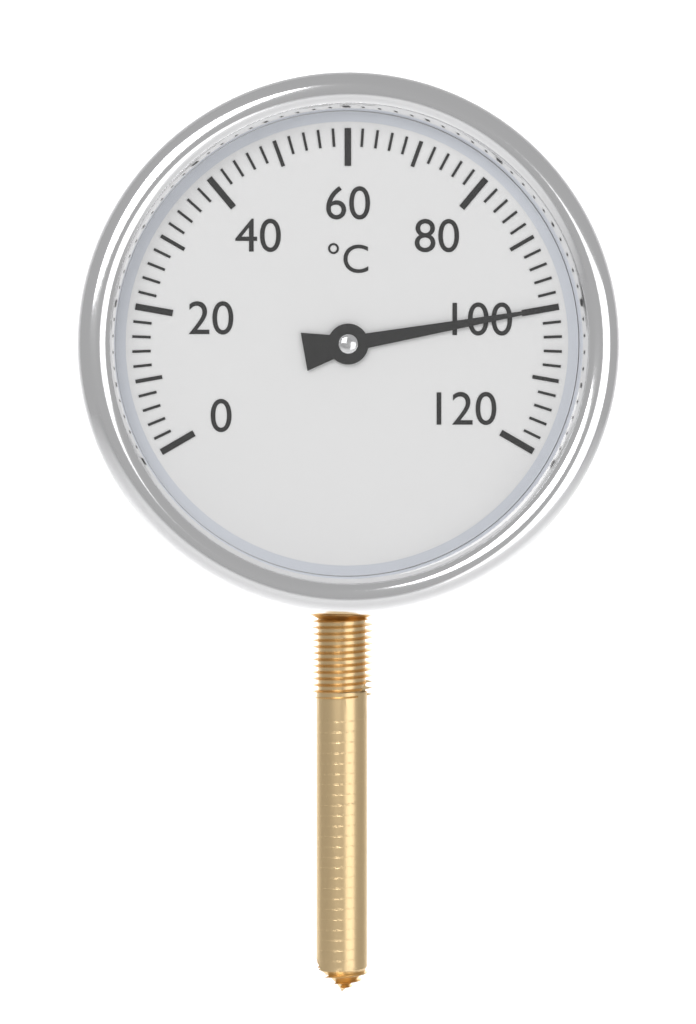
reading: 100 °C
